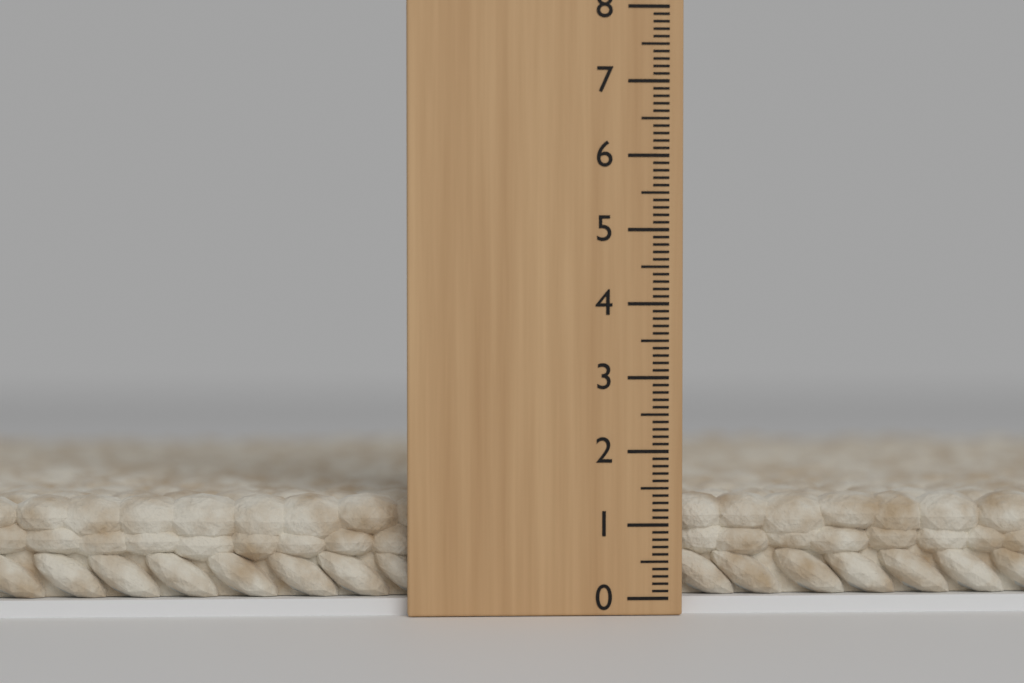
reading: 1.4 (no unit)
